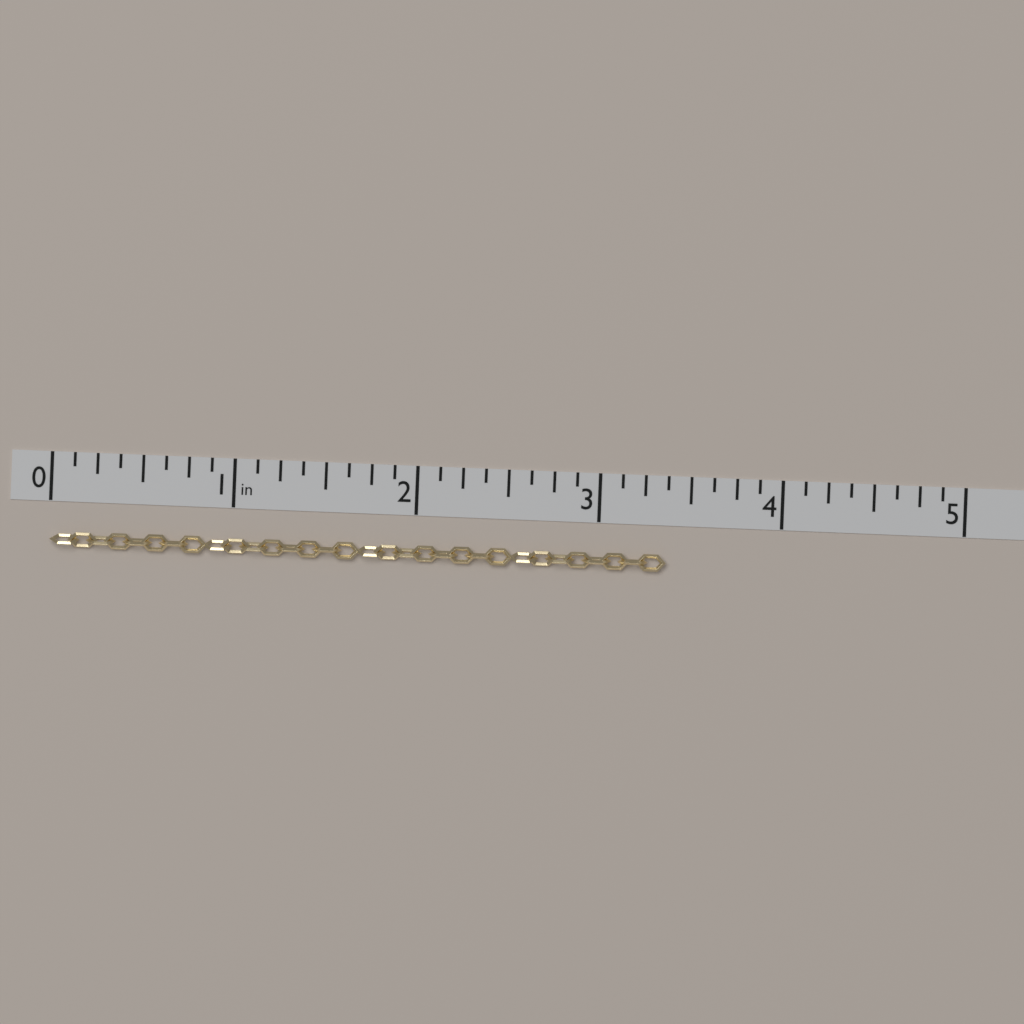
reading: 3.375 in
